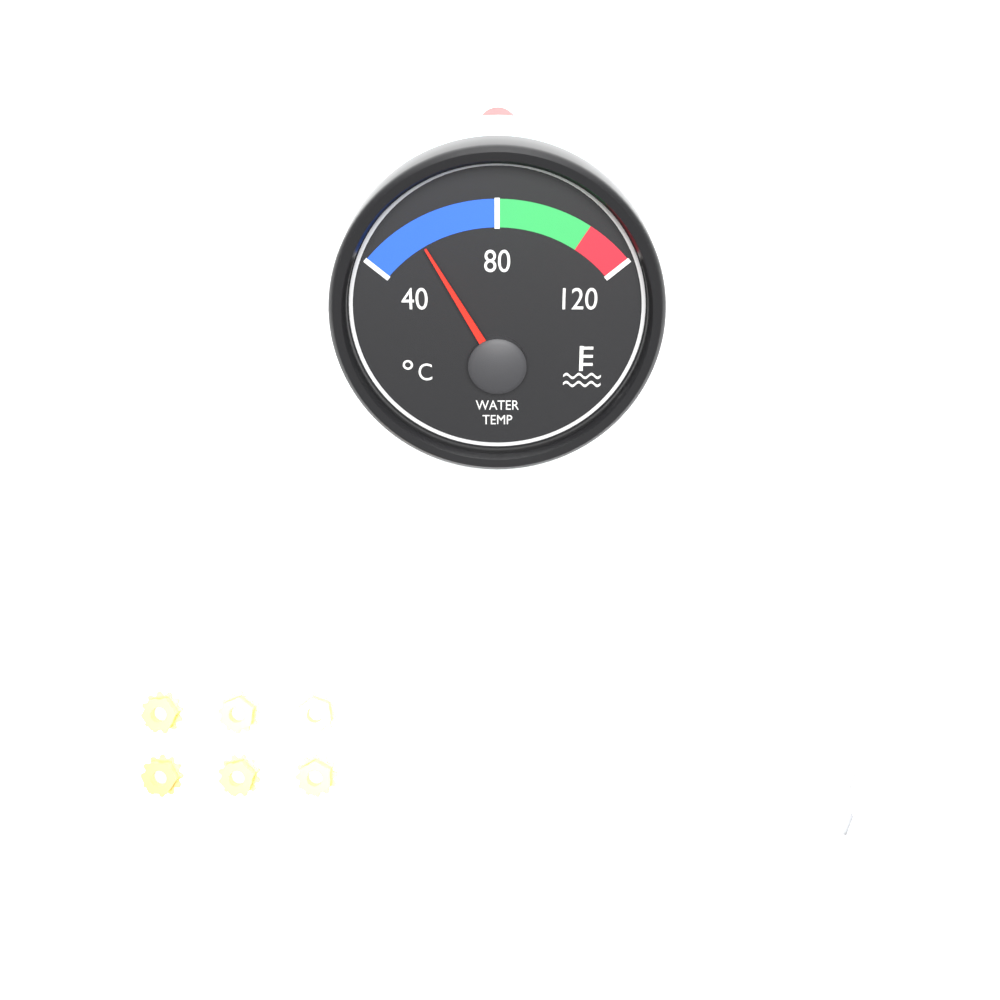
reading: 56 °C
